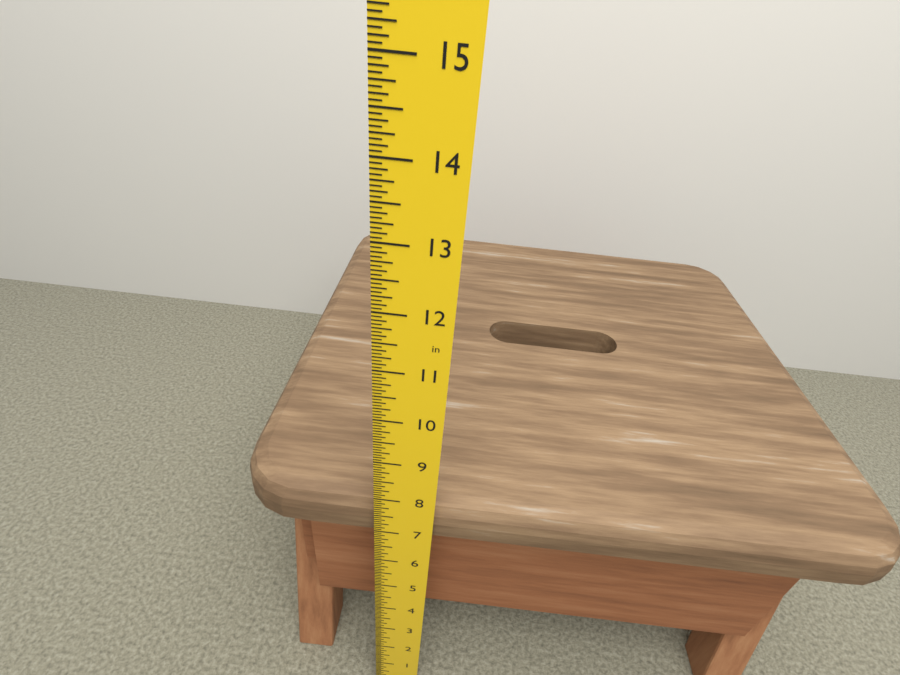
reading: 7.6875 in
